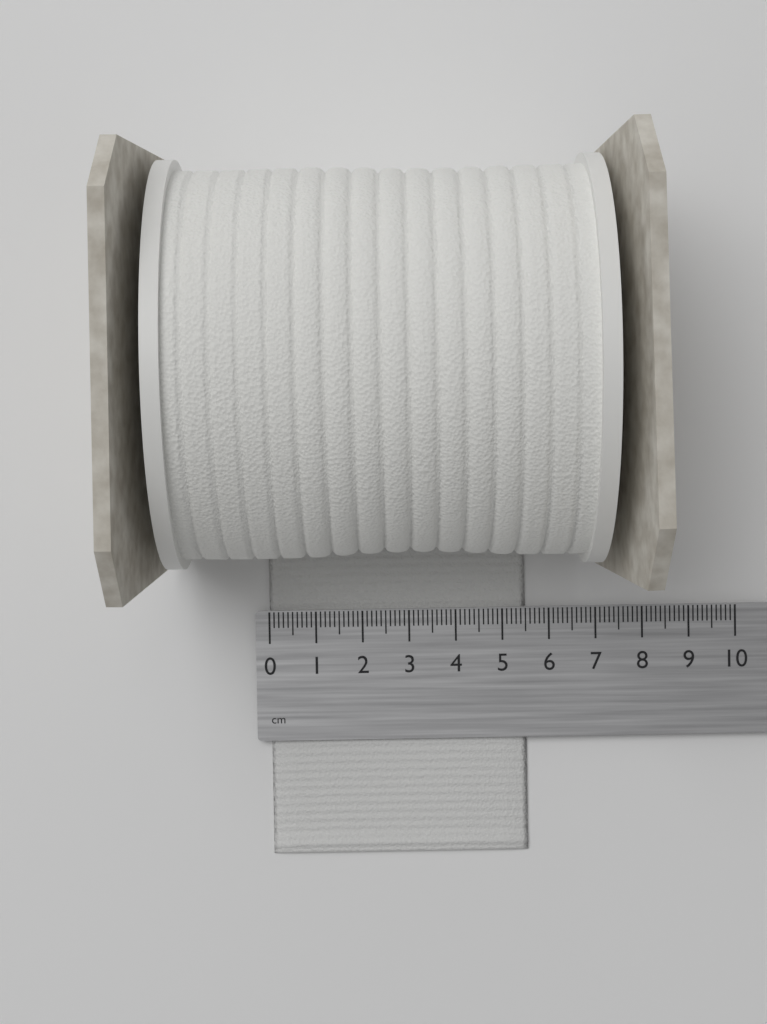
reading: 5.5 cm
